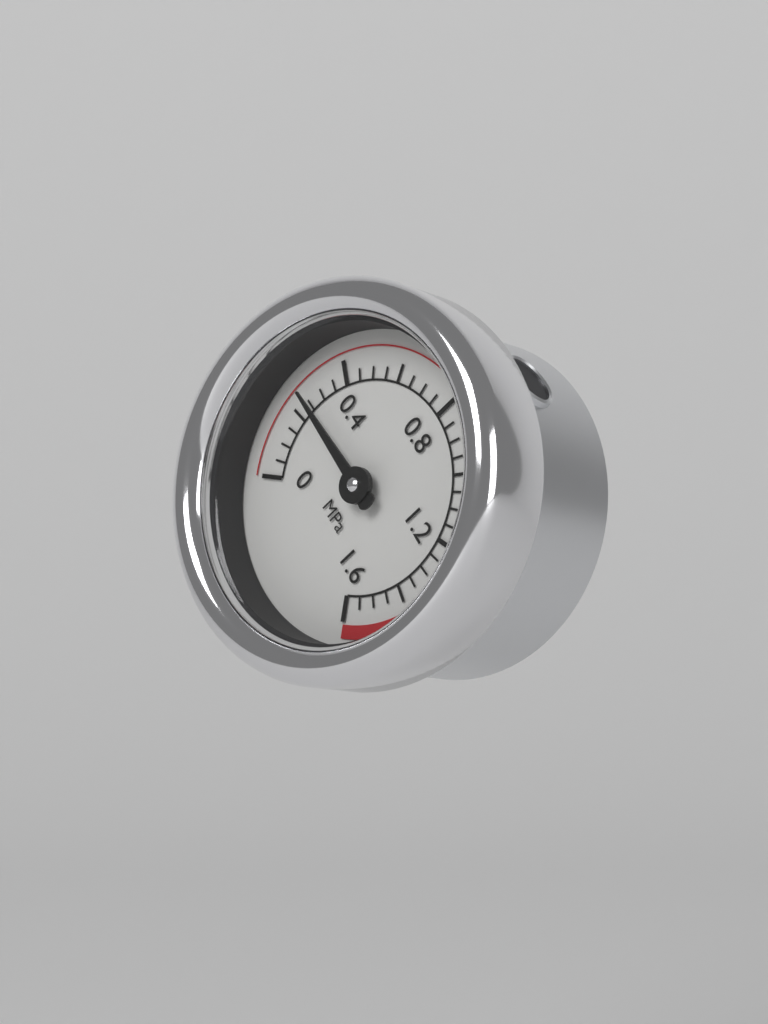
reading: 0.25 MPa
